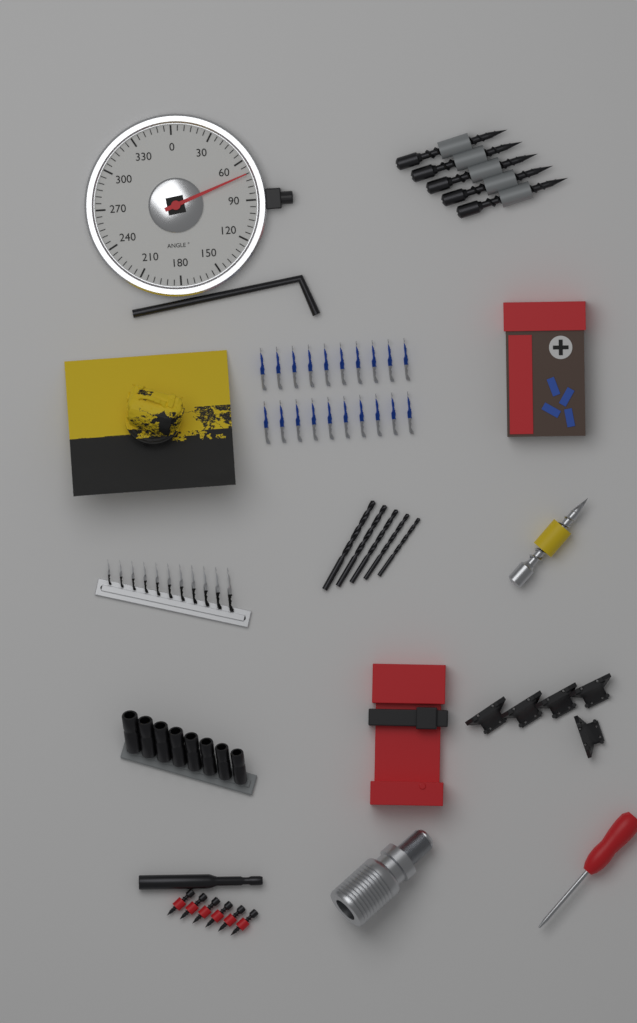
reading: 70 °
